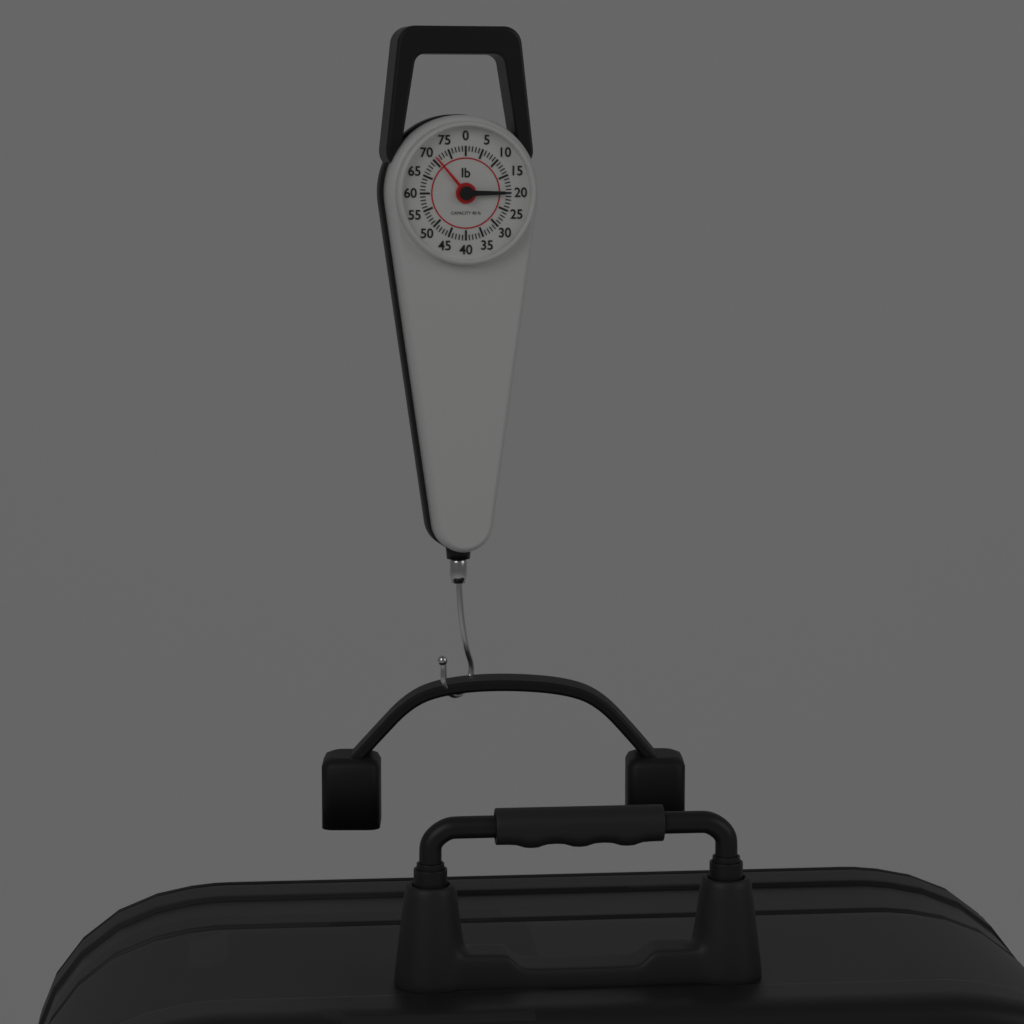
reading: 71 lb
